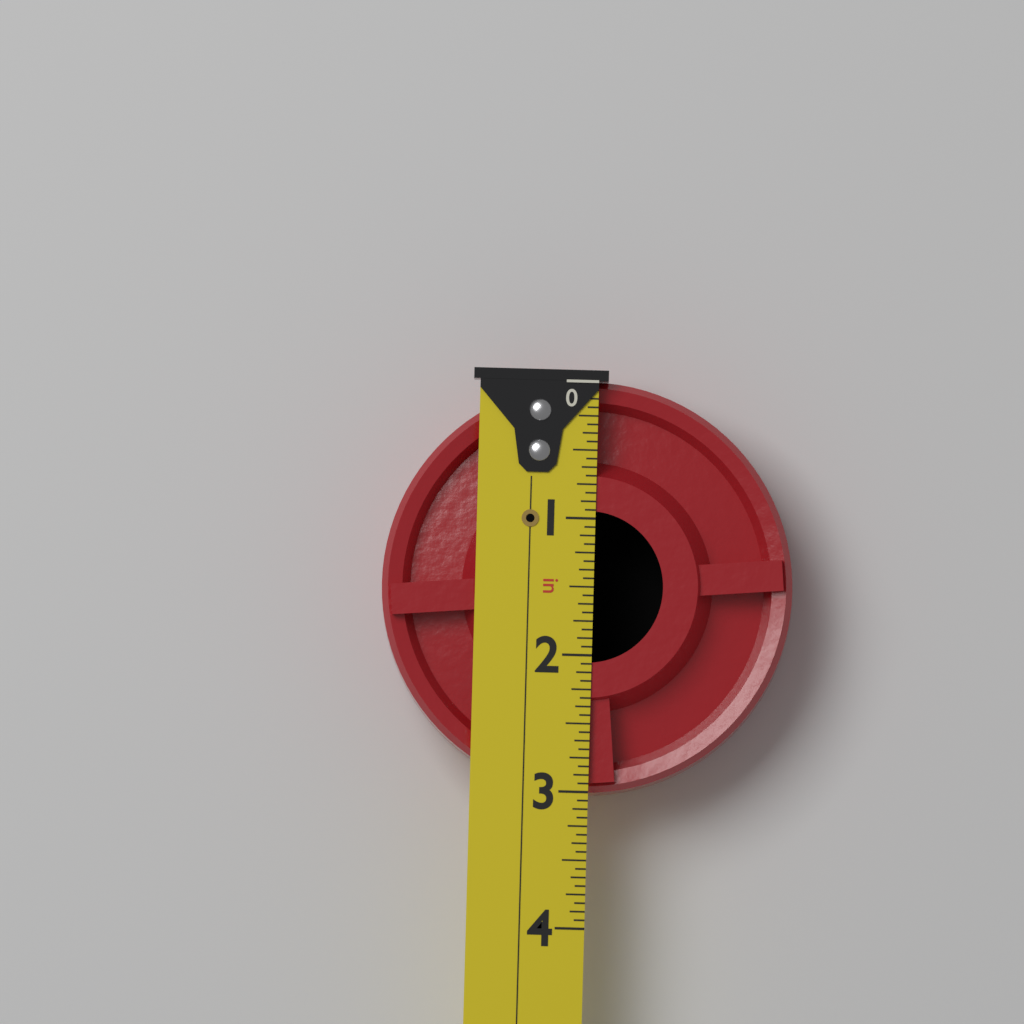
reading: 3.0000 in
